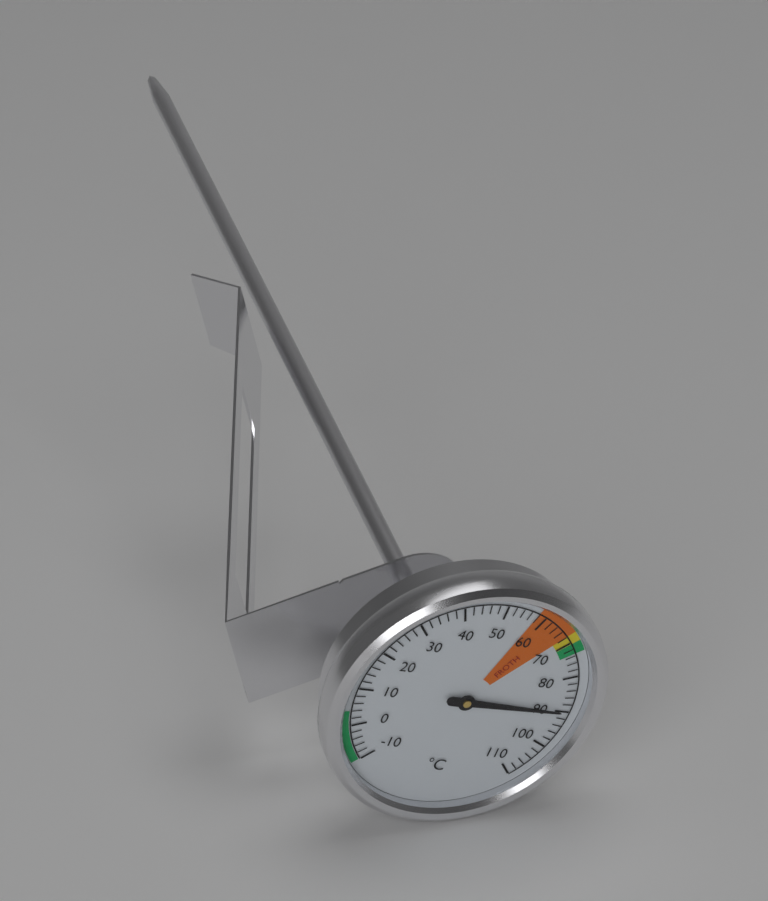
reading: 90 °C
